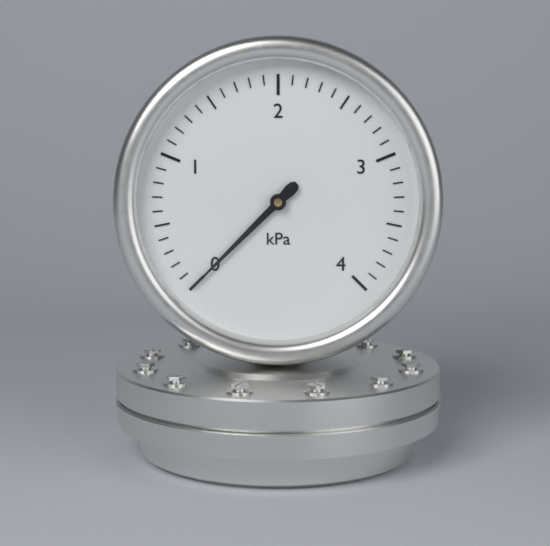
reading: 0.0 kPa
